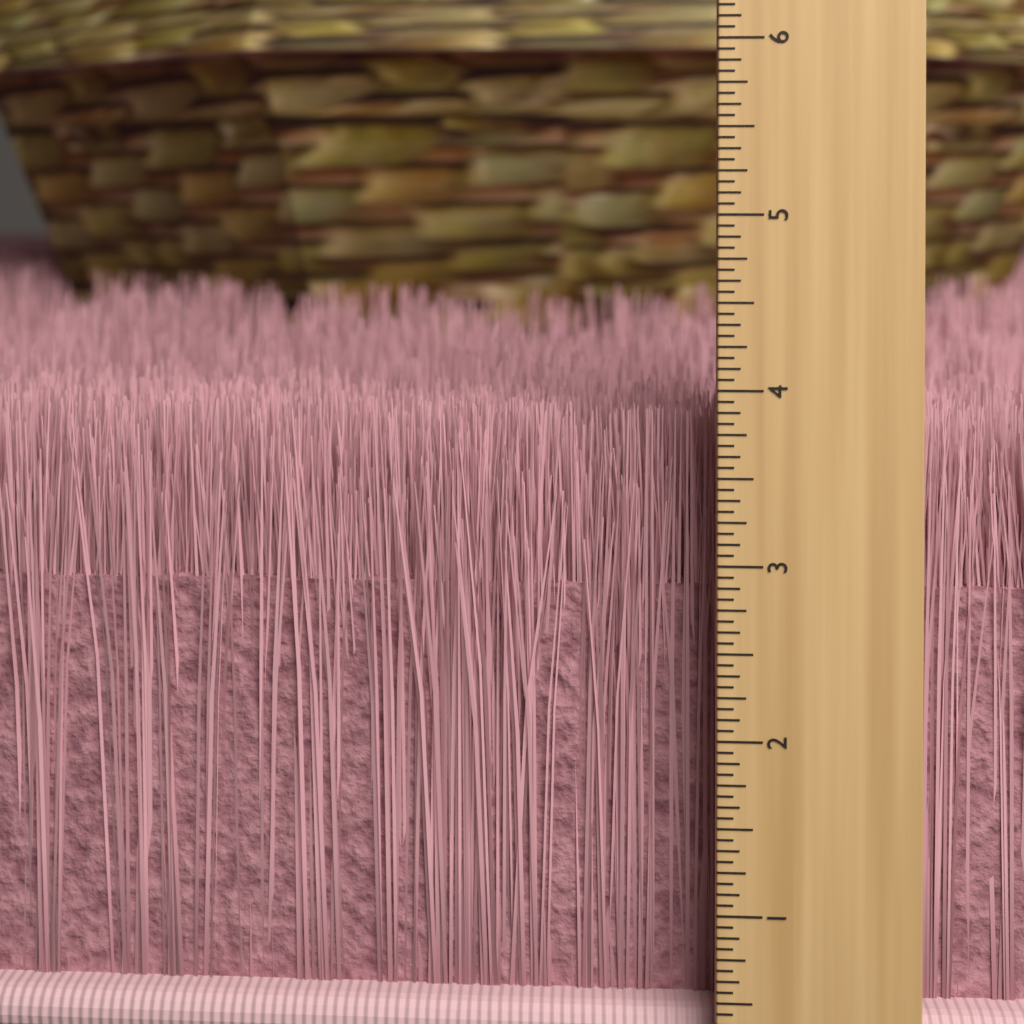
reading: 3.8125 inch
